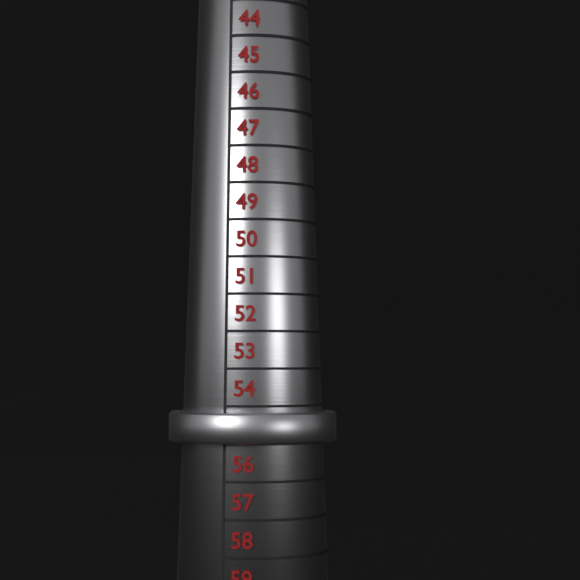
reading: 55 (no unit)
